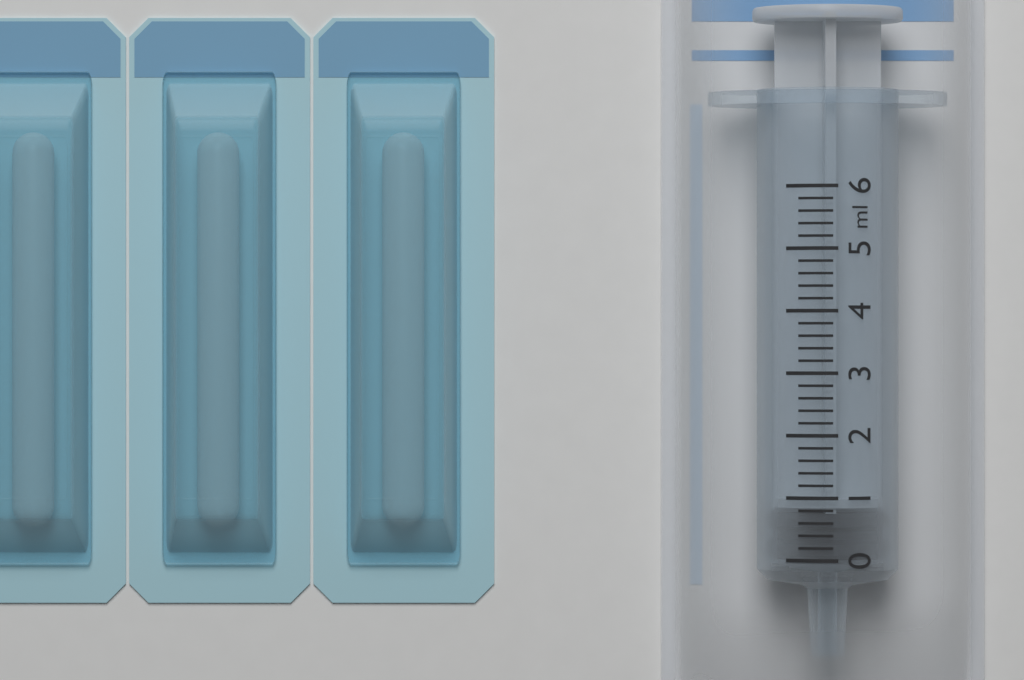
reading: 0.0 ml
